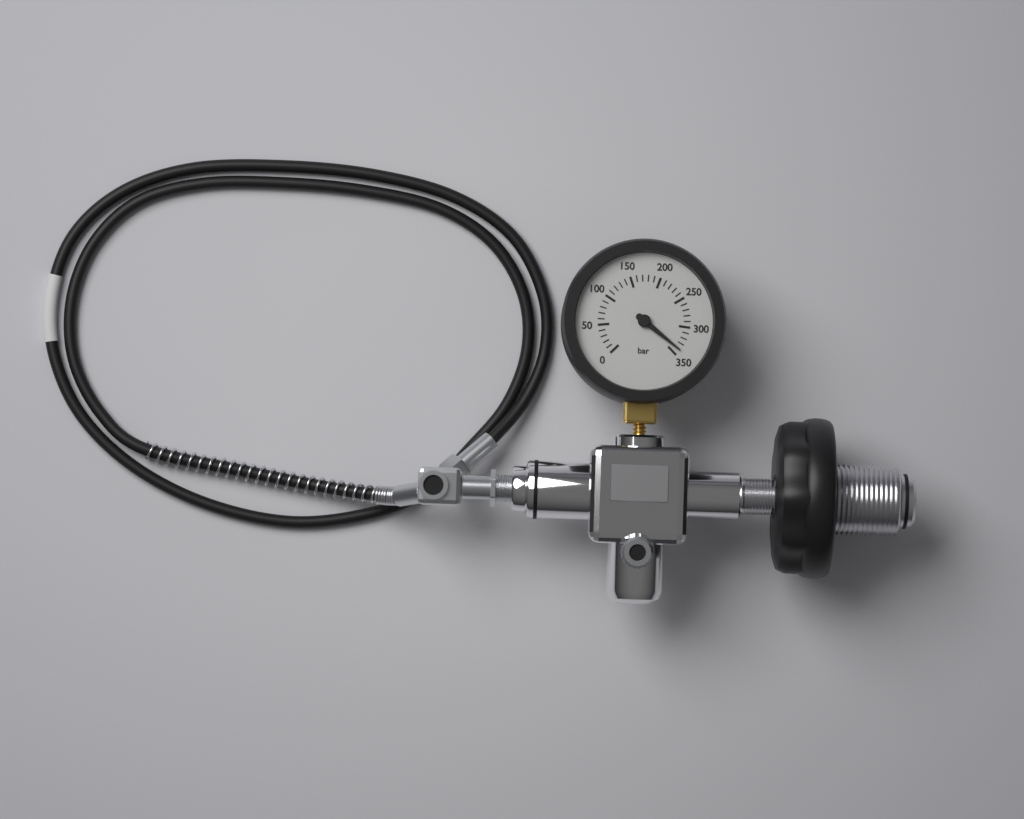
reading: 340 bar
